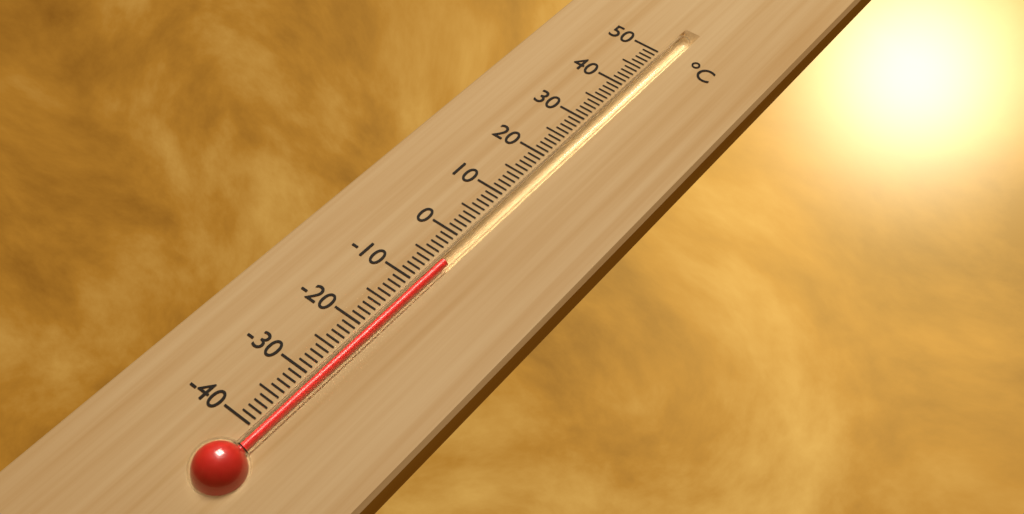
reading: -5 °C
